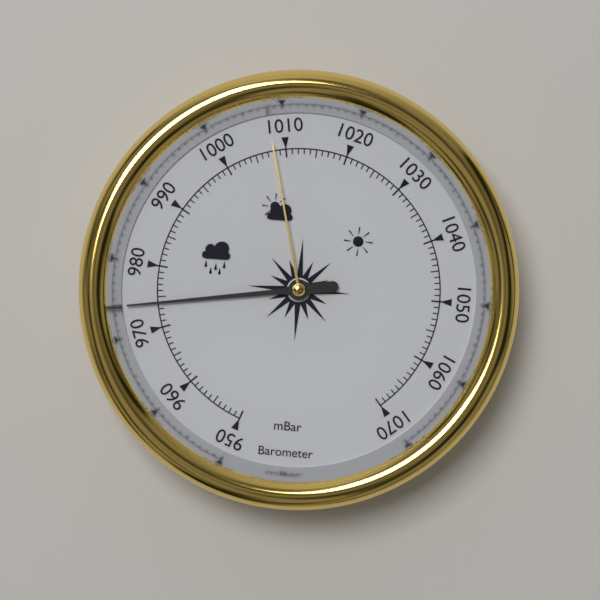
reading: 974 mbar
